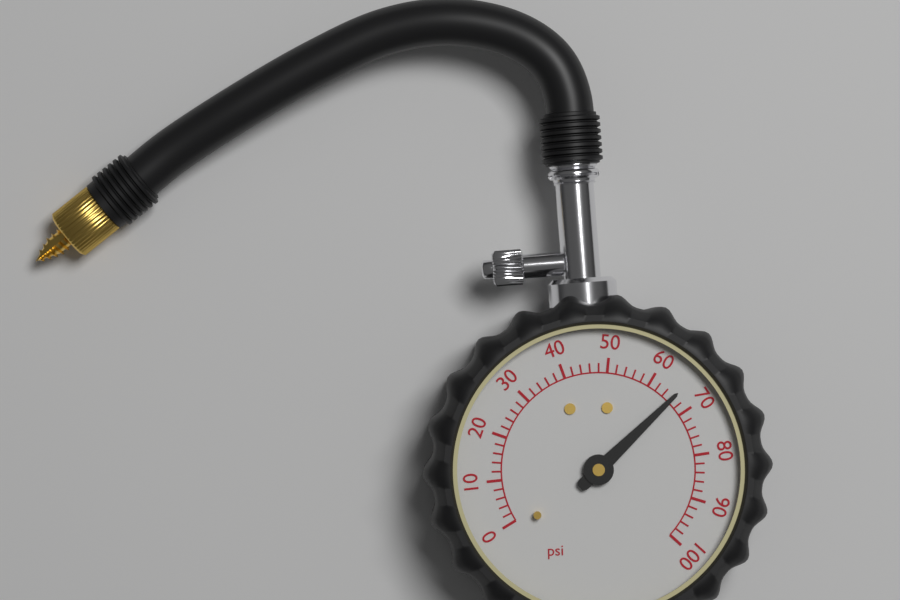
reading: 66 psi
